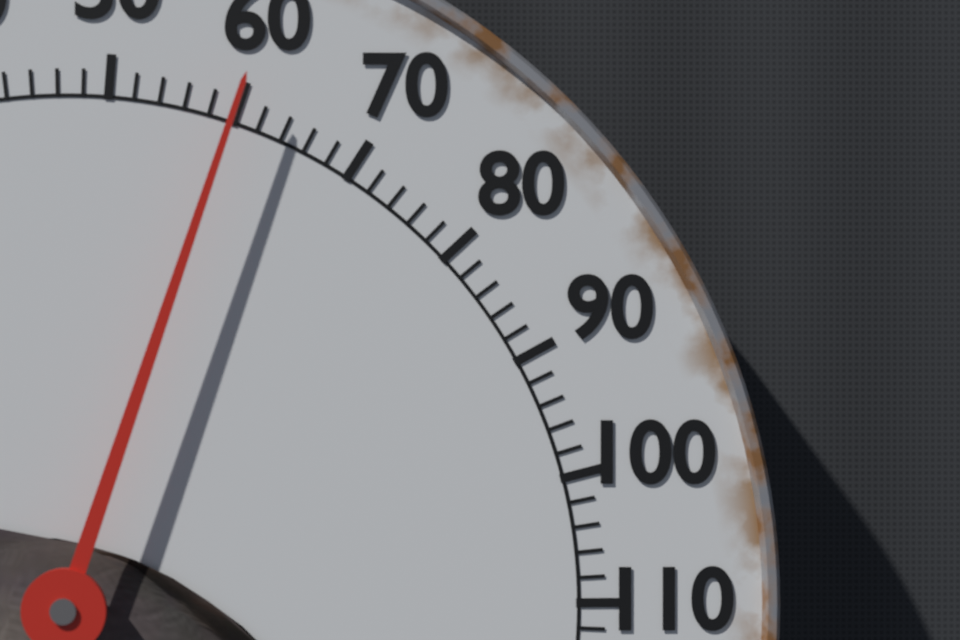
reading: 60 °F
